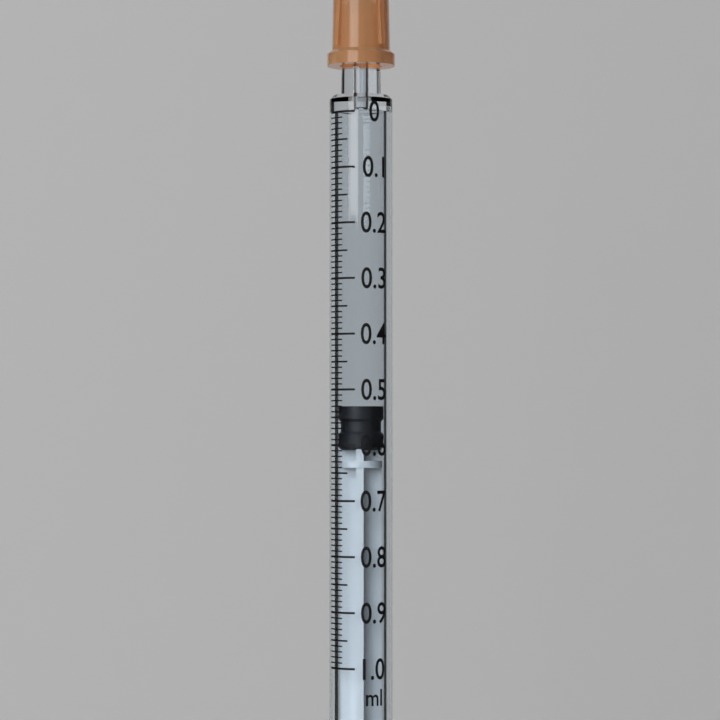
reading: 0.53 ml
